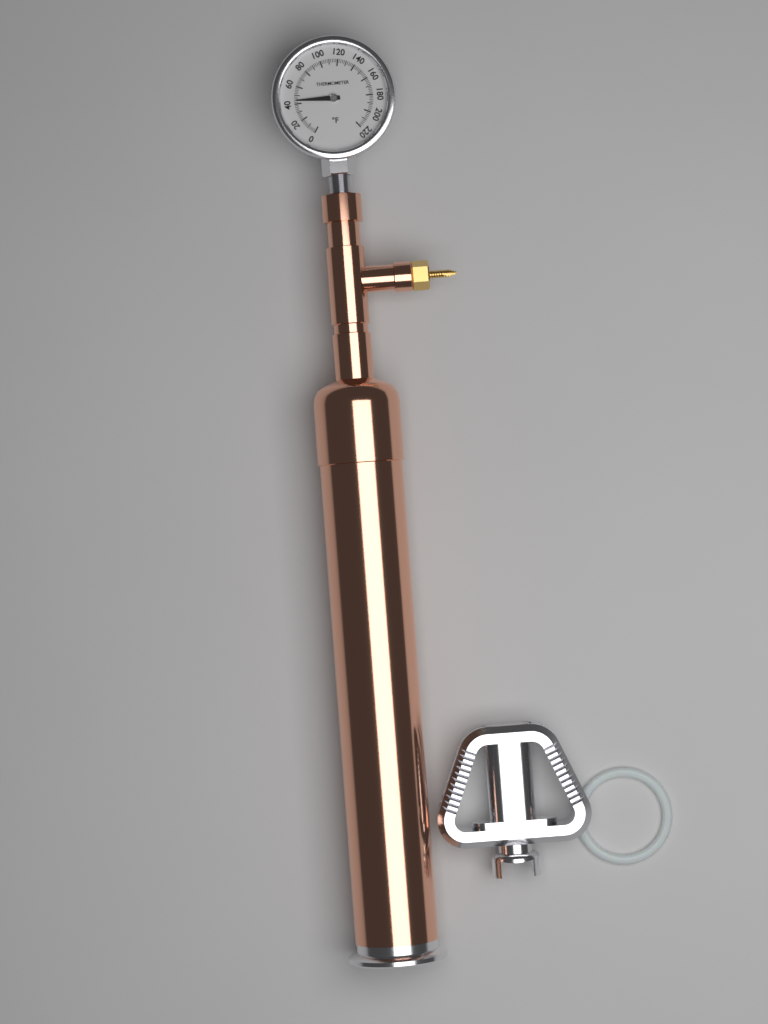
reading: 44 °F
